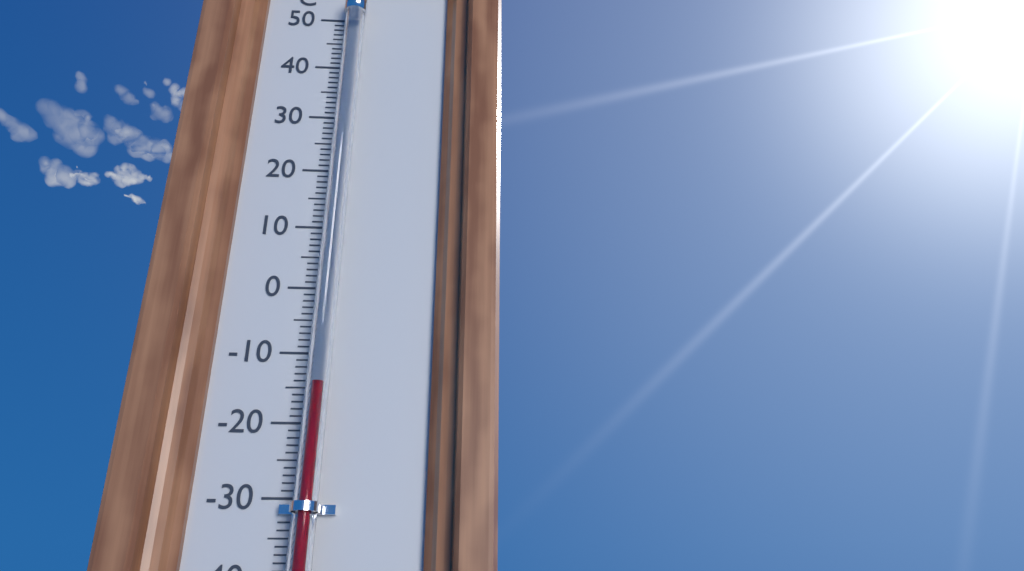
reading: -15 °C
